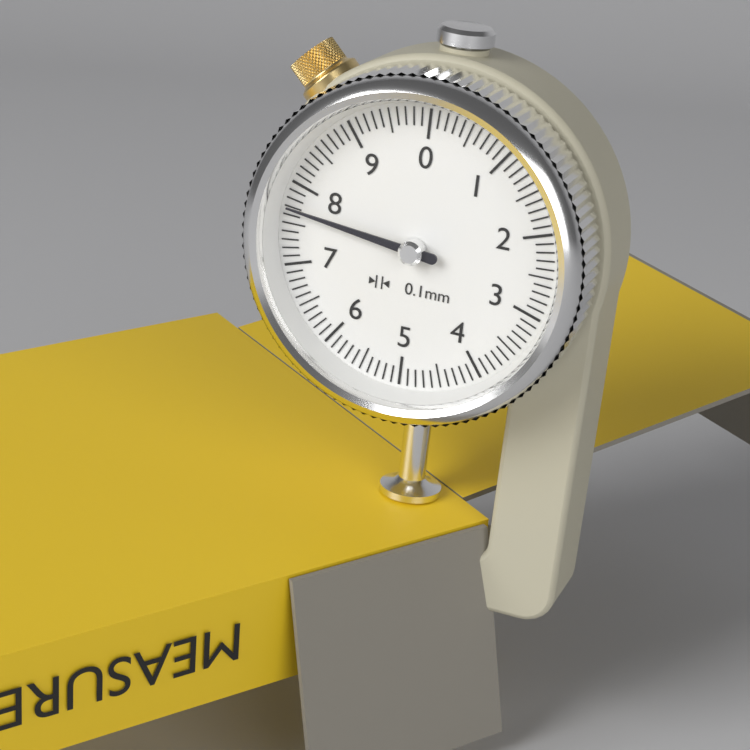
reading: 7.7 mm
